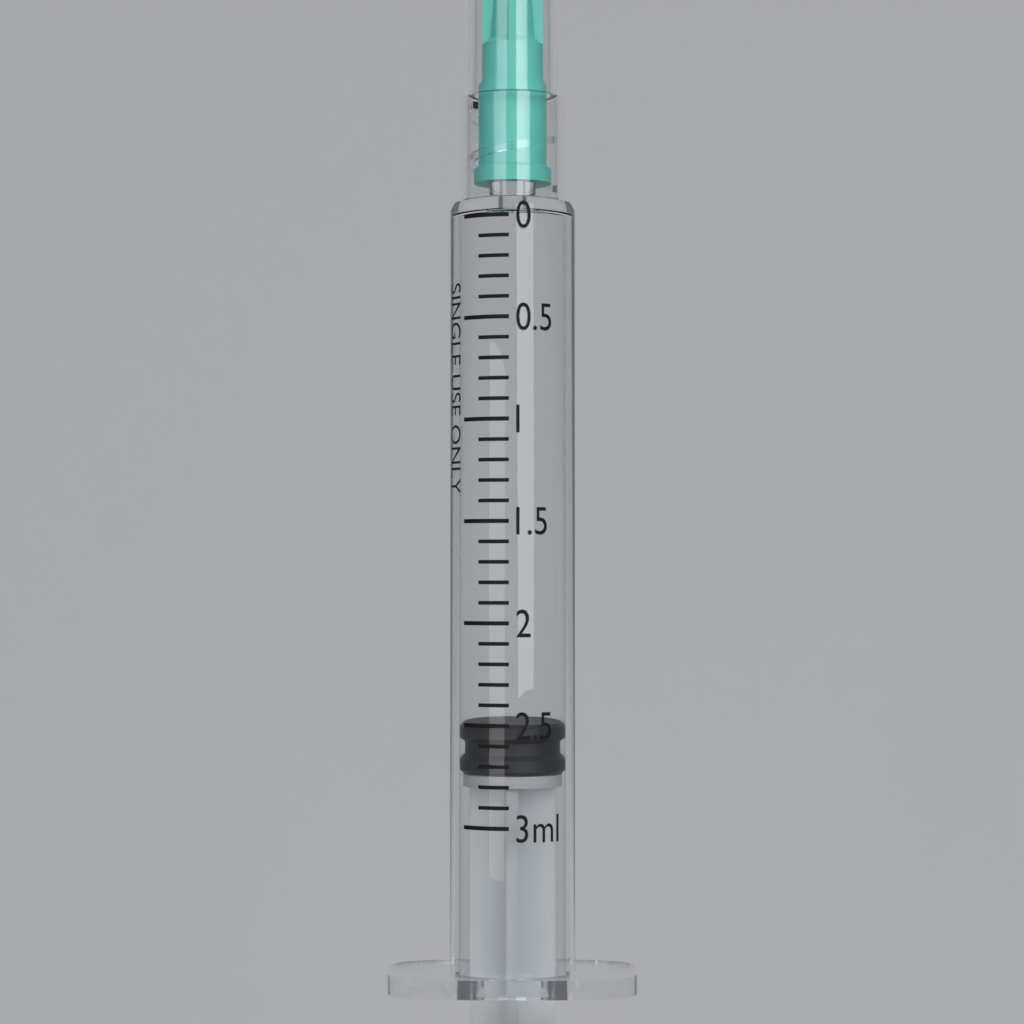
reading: 2.5 ml
